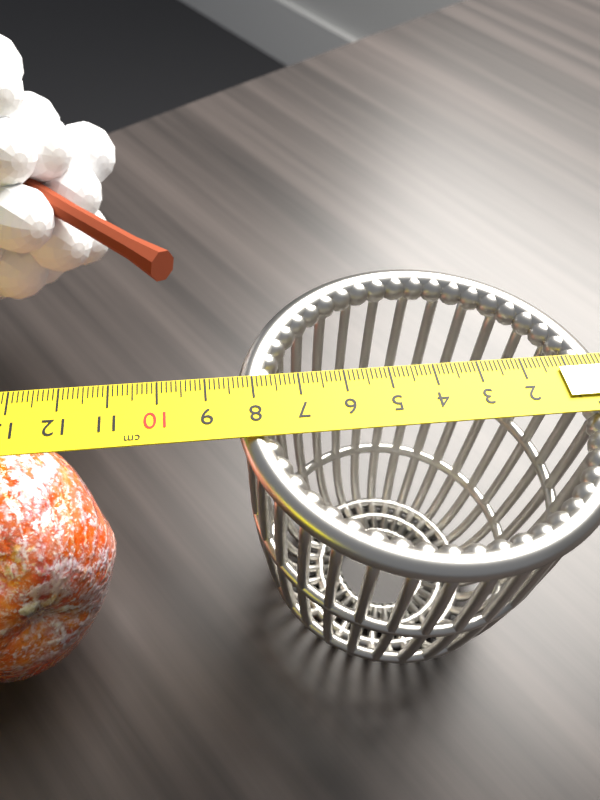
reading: 8.4 cm
